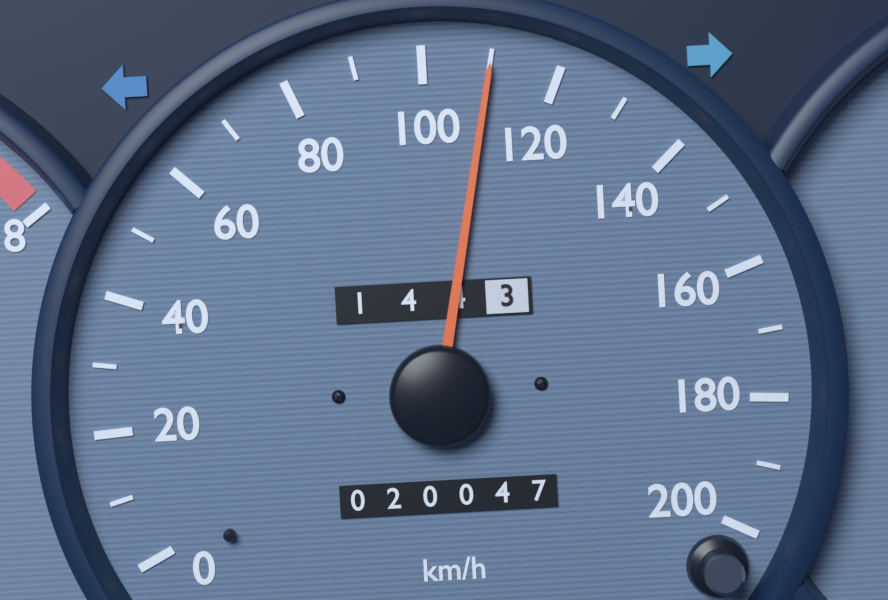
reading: 110 km/h
